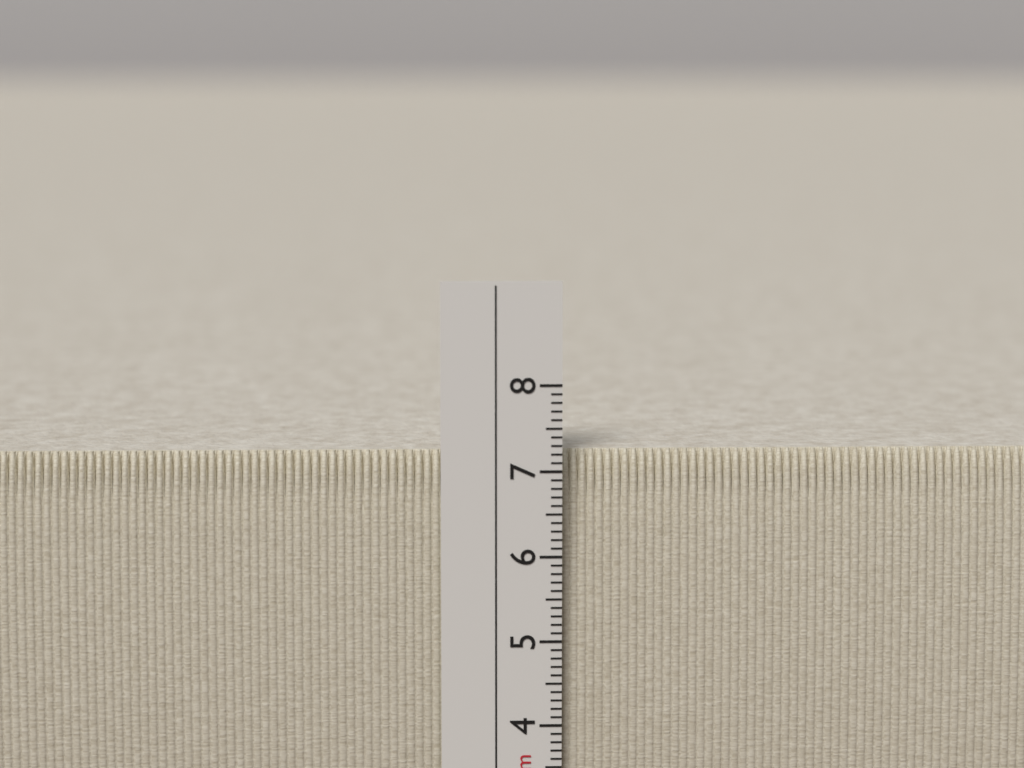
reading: 7.2 cm
